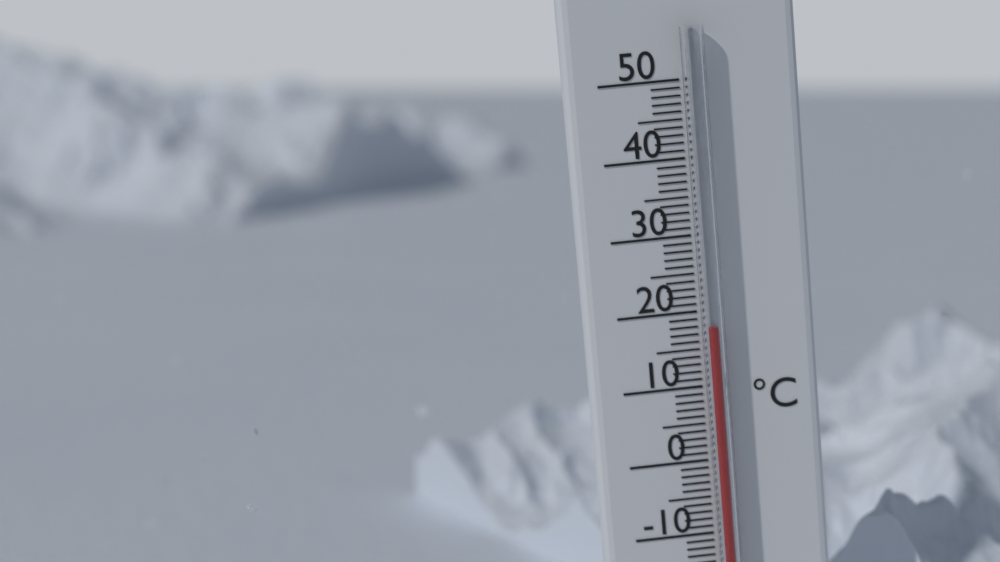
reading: 18 °C
